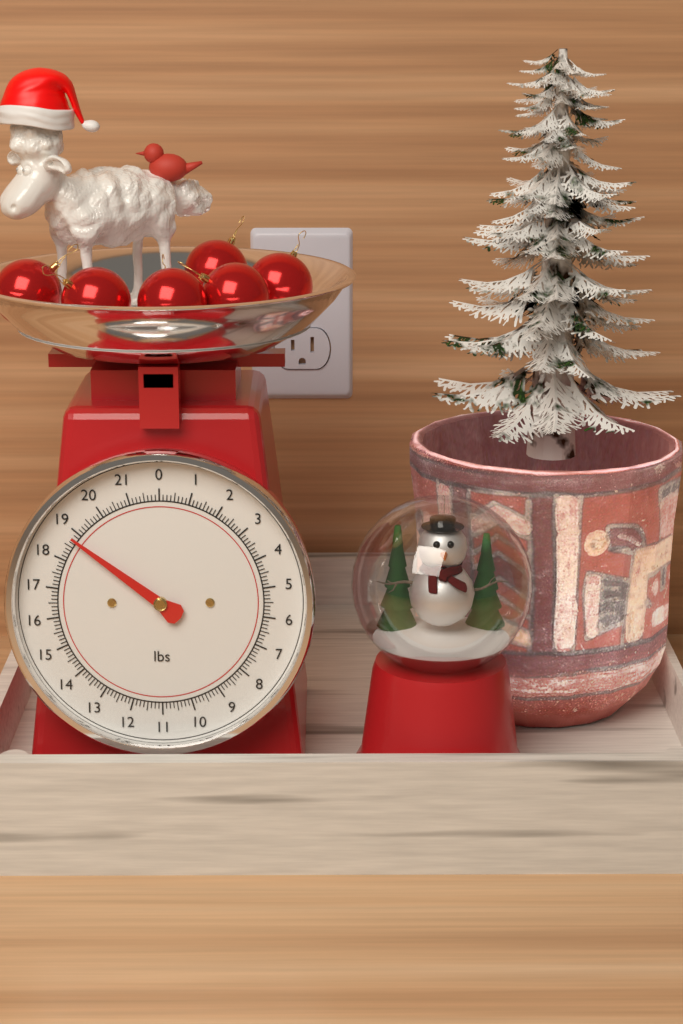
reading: 18.750 lbs
